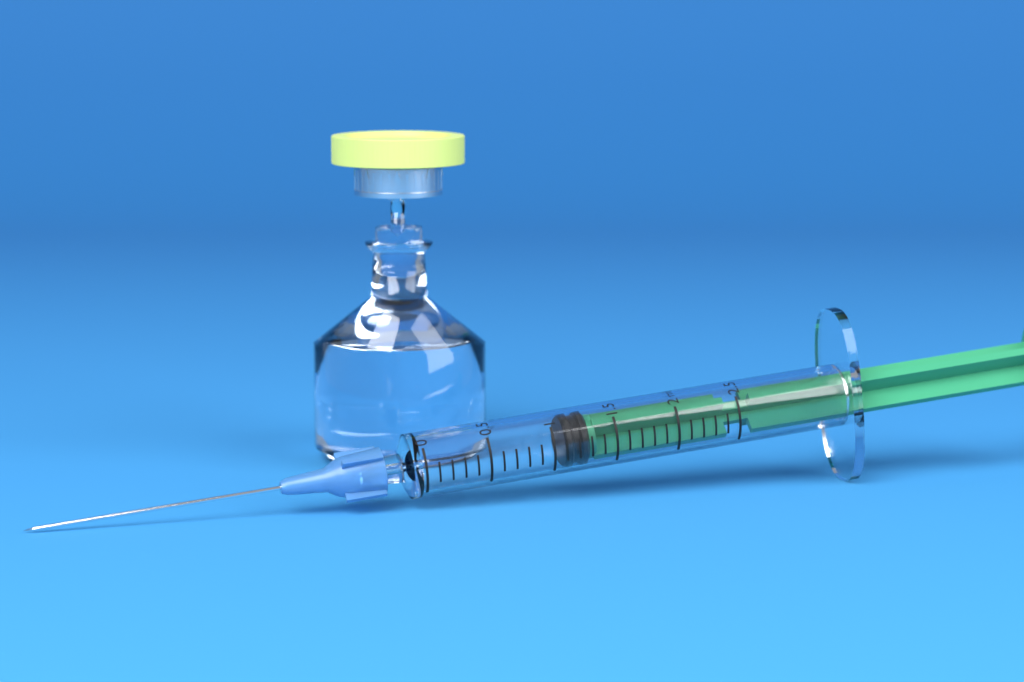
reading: 1.1 ml
